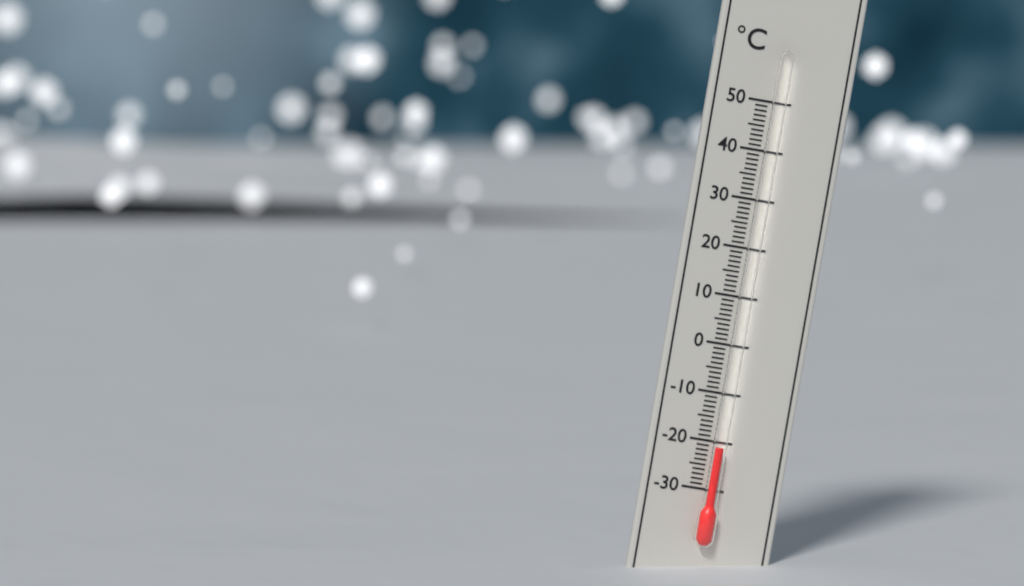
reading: -21 °C
